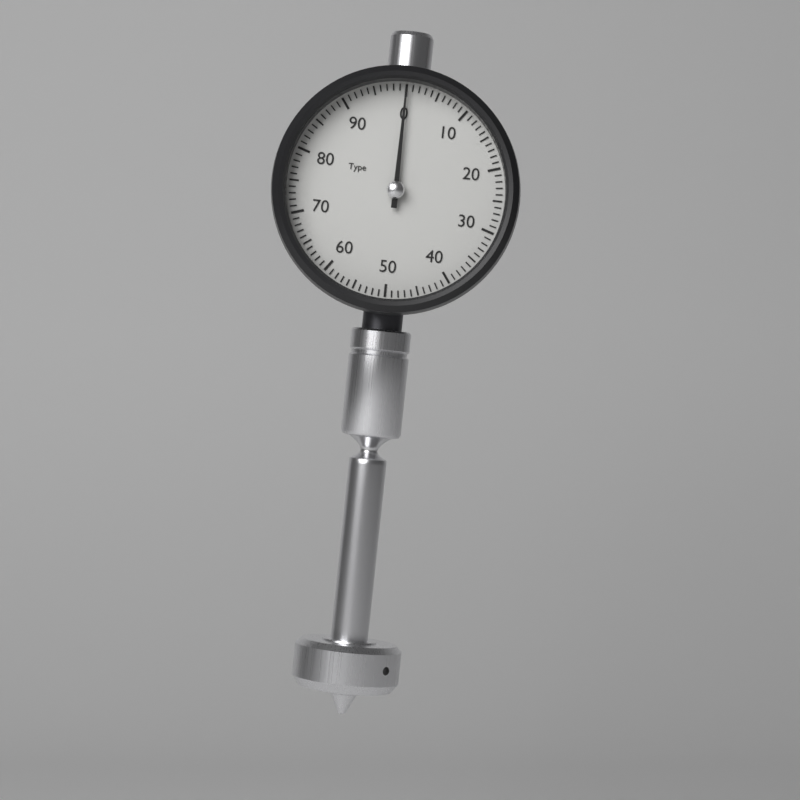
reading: 0 (no unit)
